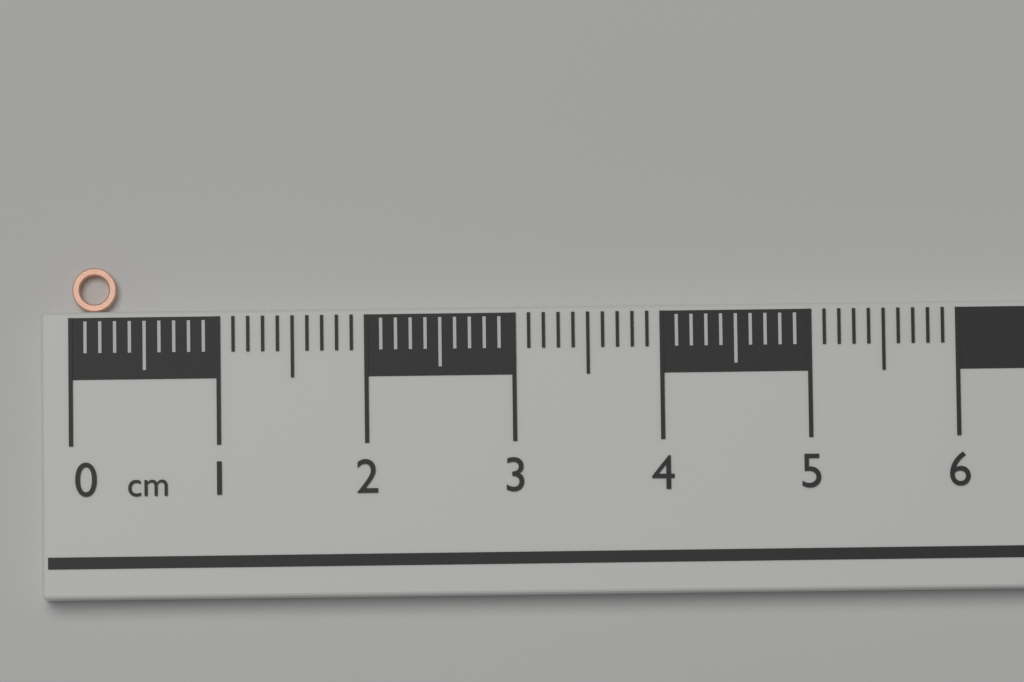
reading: 0.3 cm
